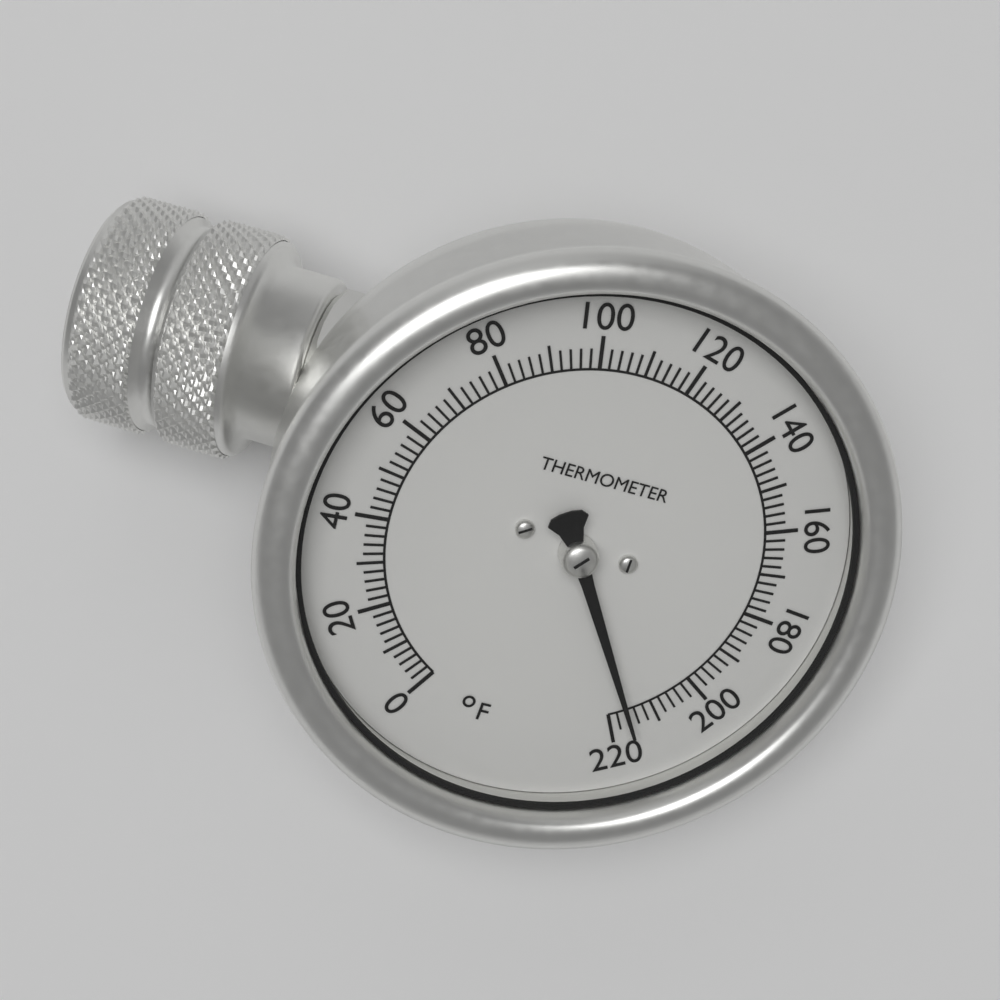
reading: 216 °F
